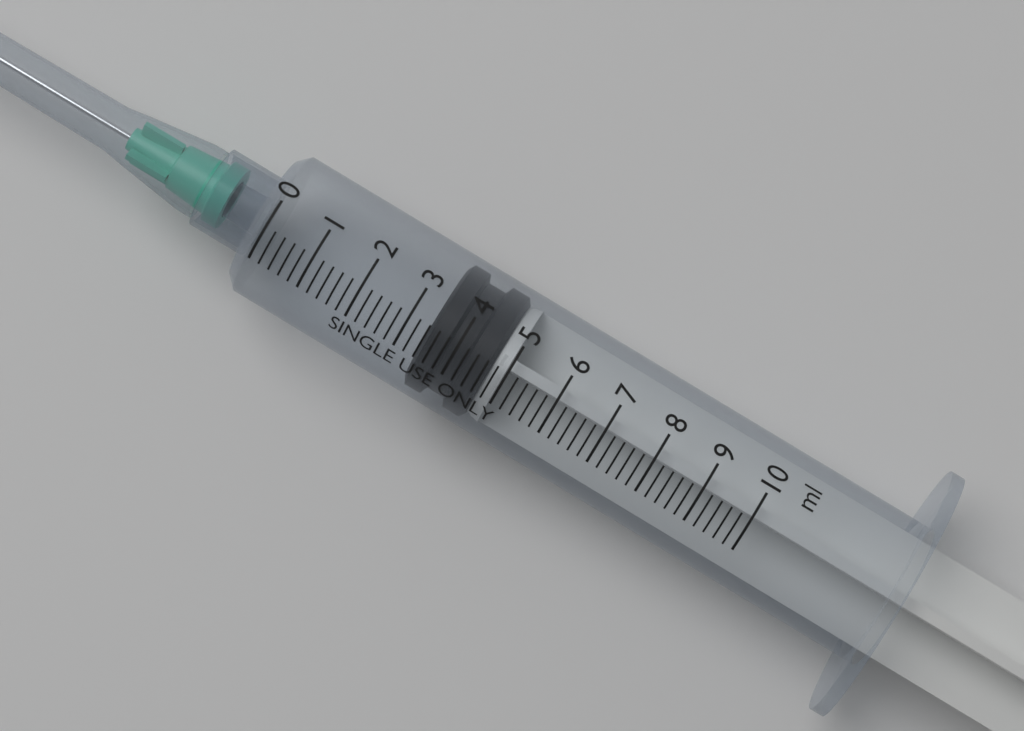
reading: 3.4 ml
